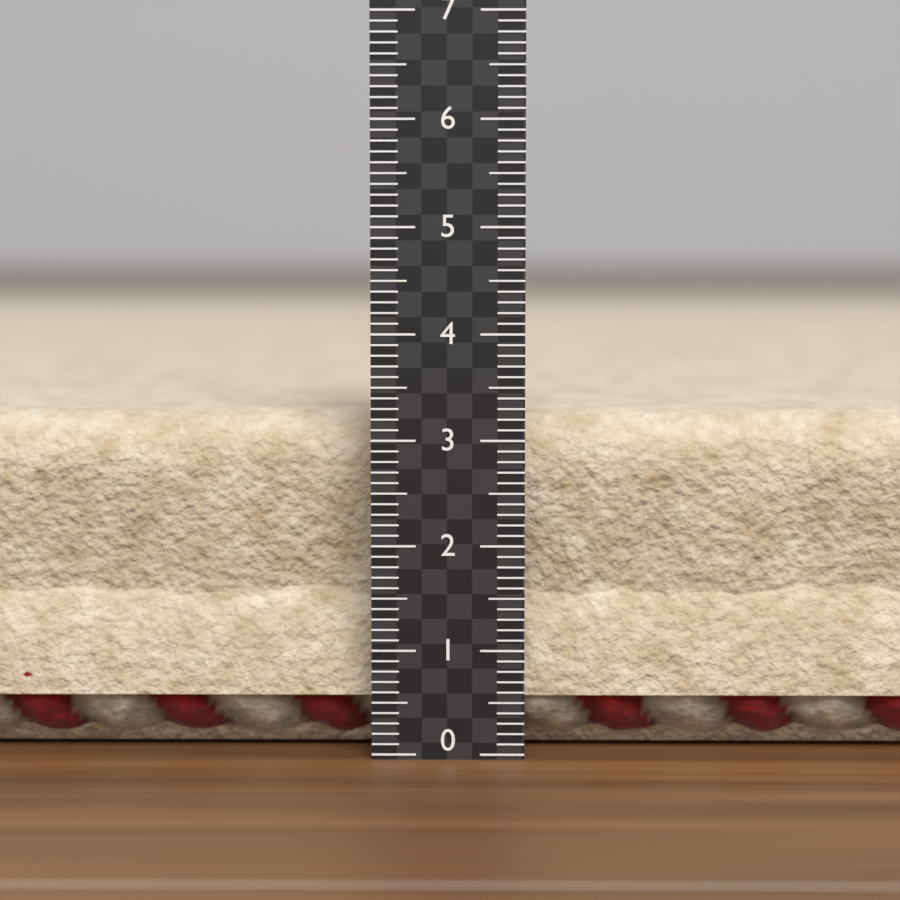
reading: 3.2 (no unit)
